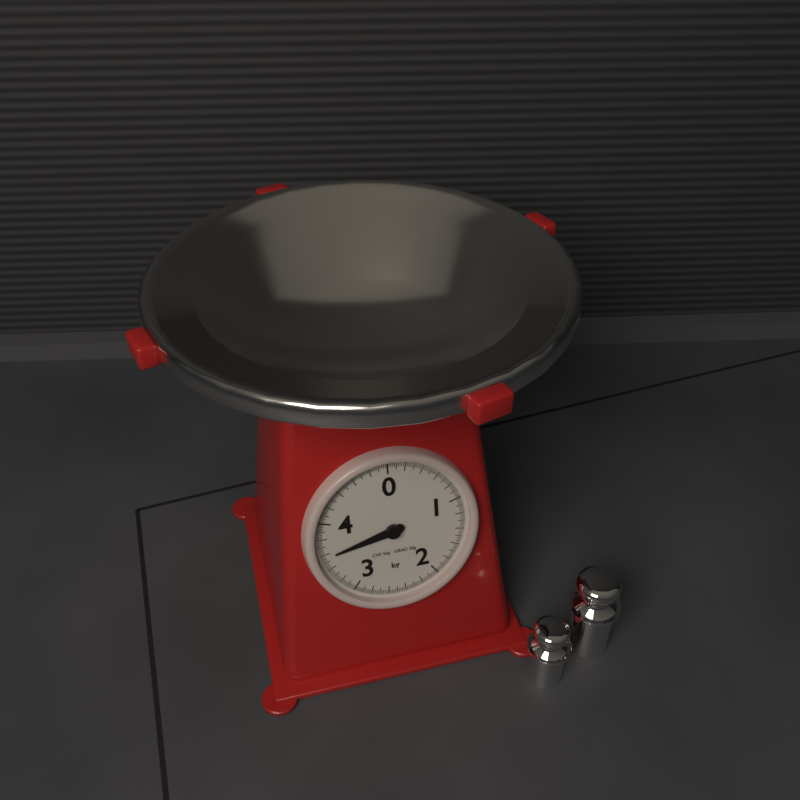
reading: 3.56 kg
